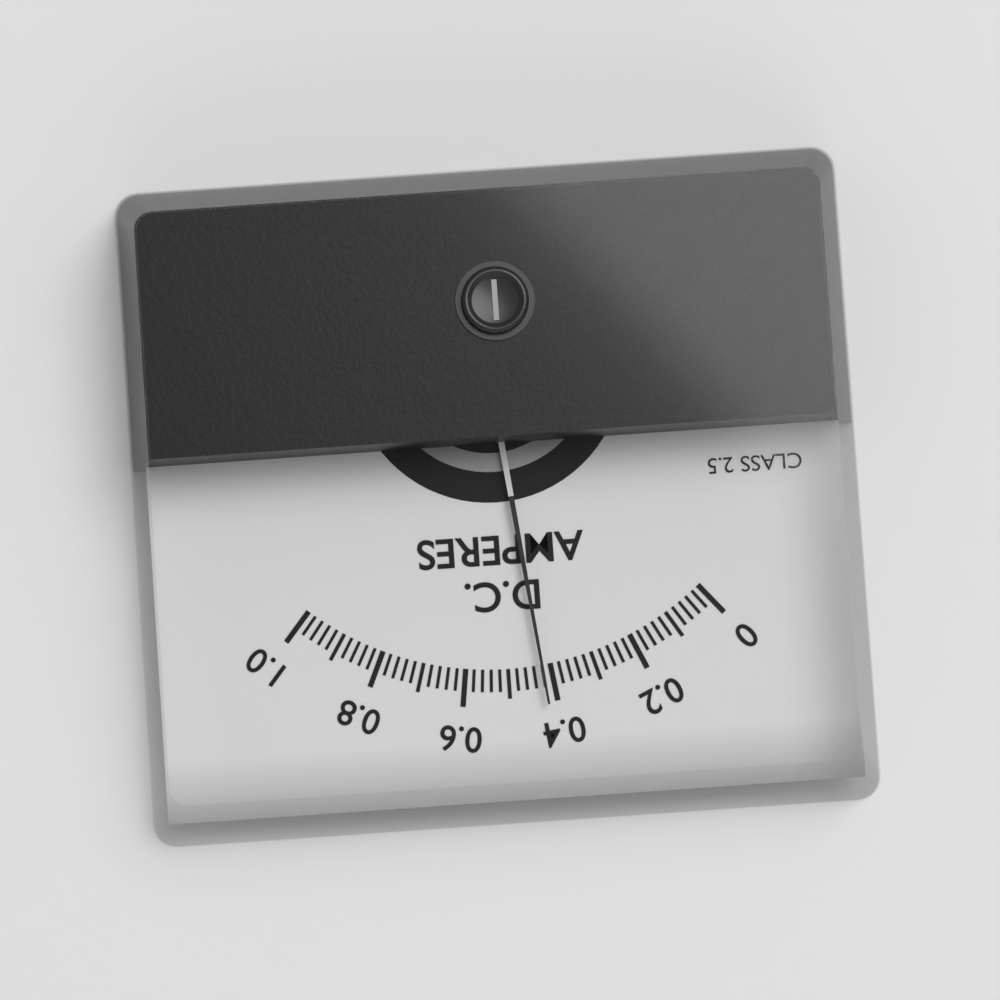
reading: 0.42 A
